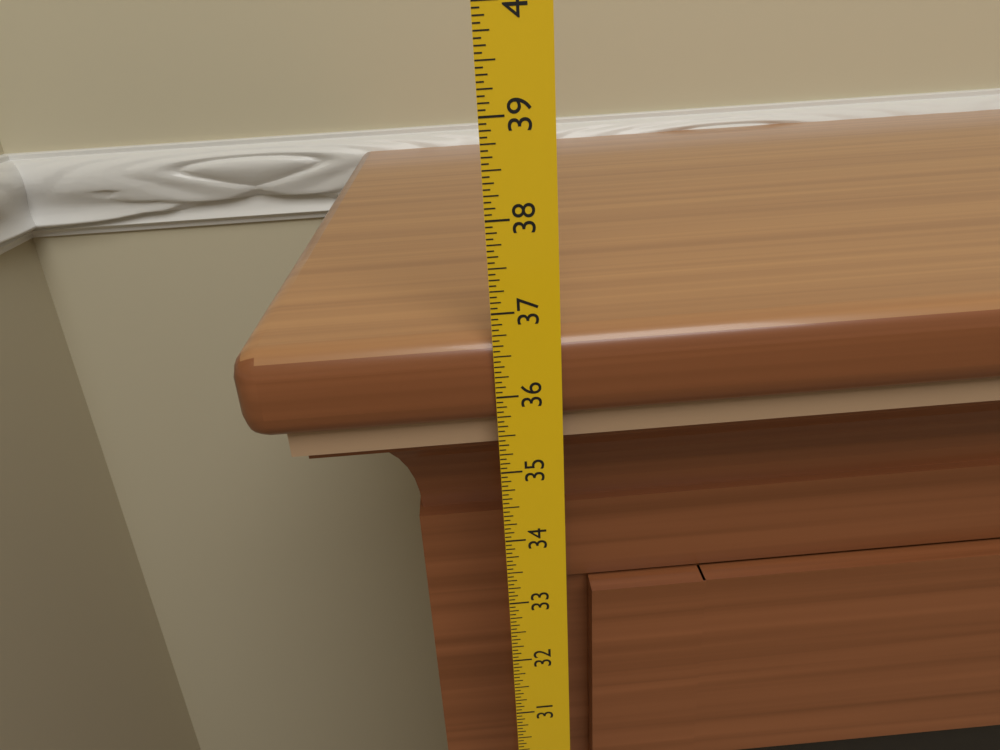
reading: 36.6875 in
